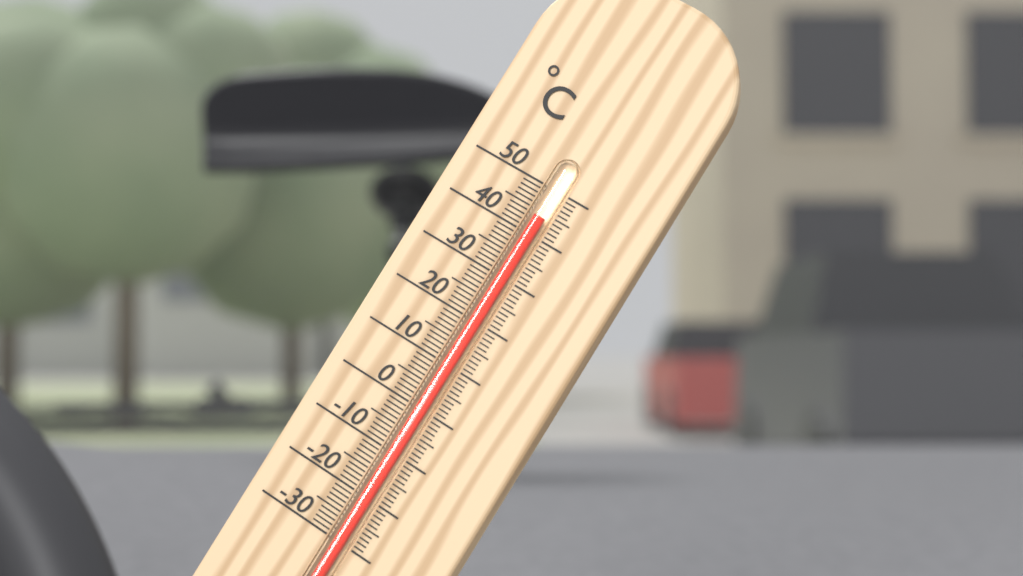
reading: 44 °C
